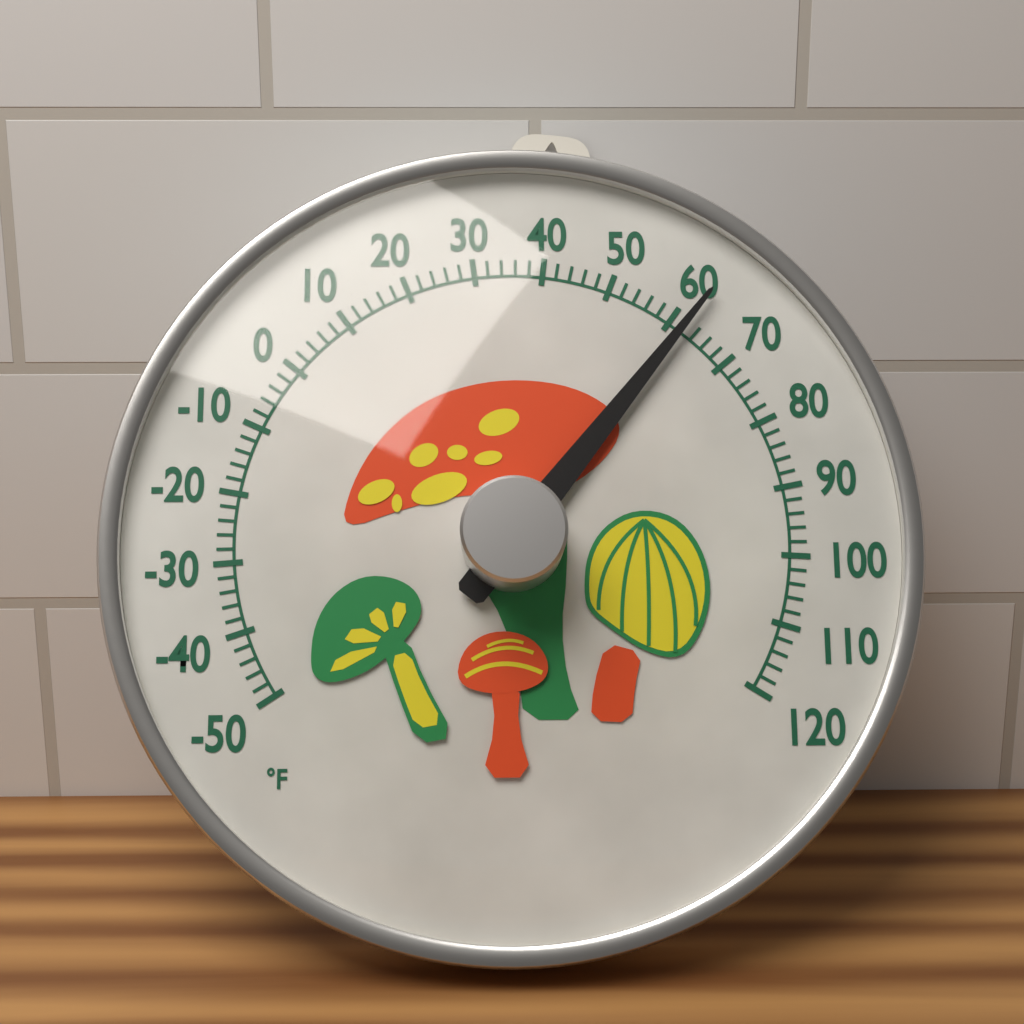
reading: 62 °F
